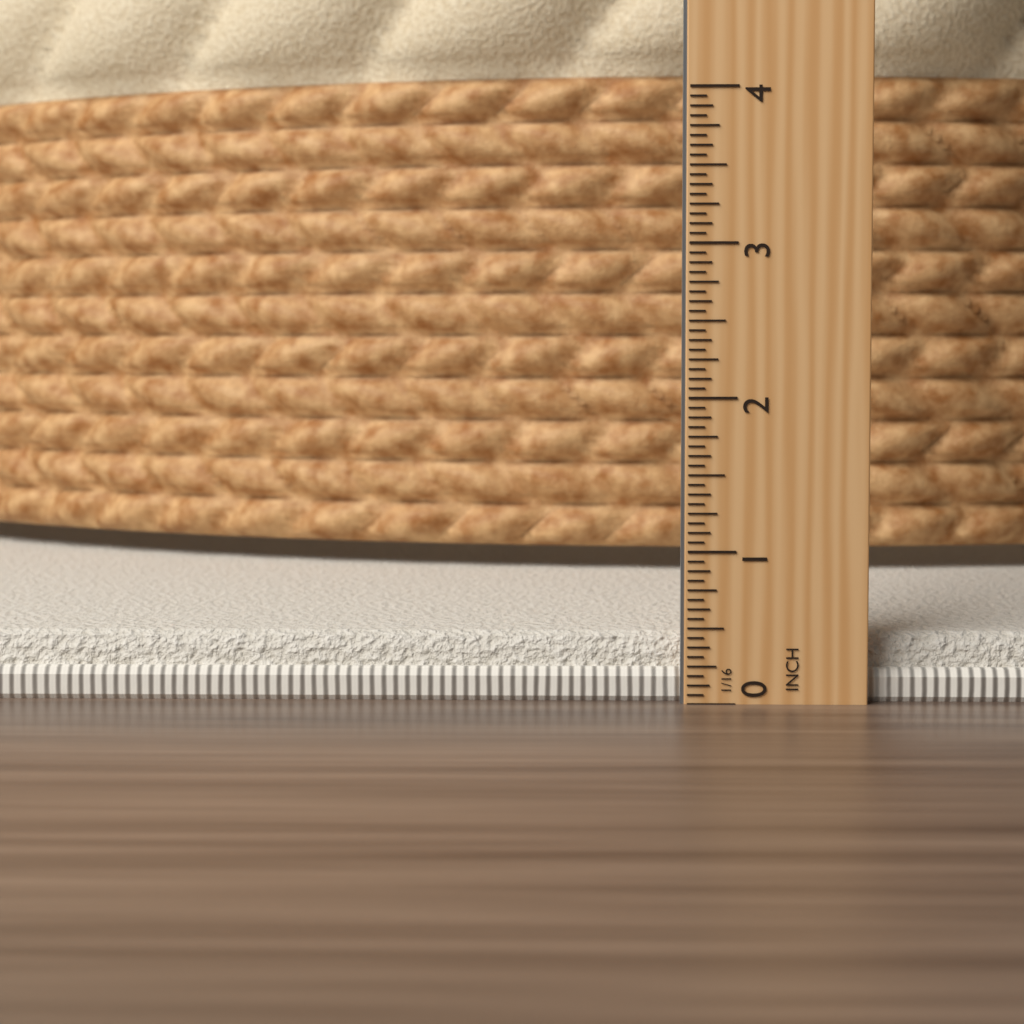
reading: 0.4375 in
